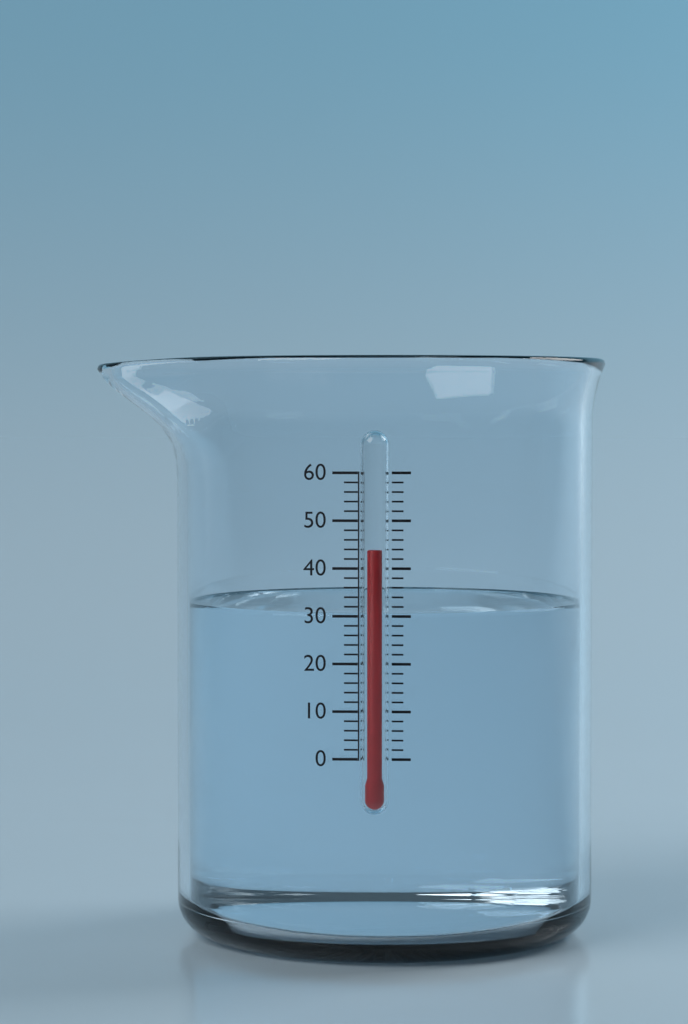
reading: 44 (no unit)
